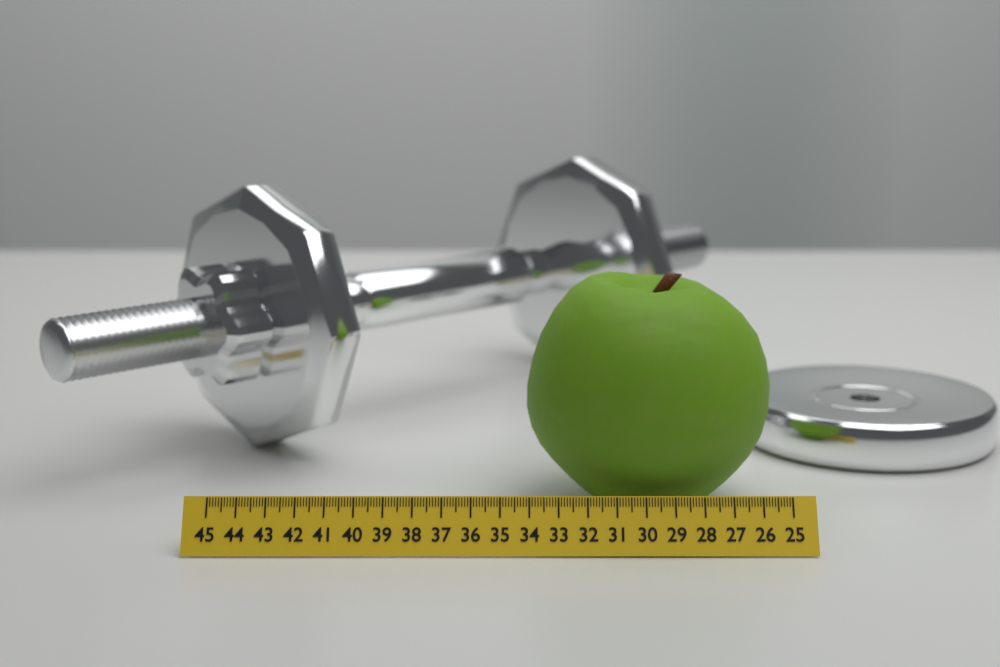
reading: 34.0 (no unit)
